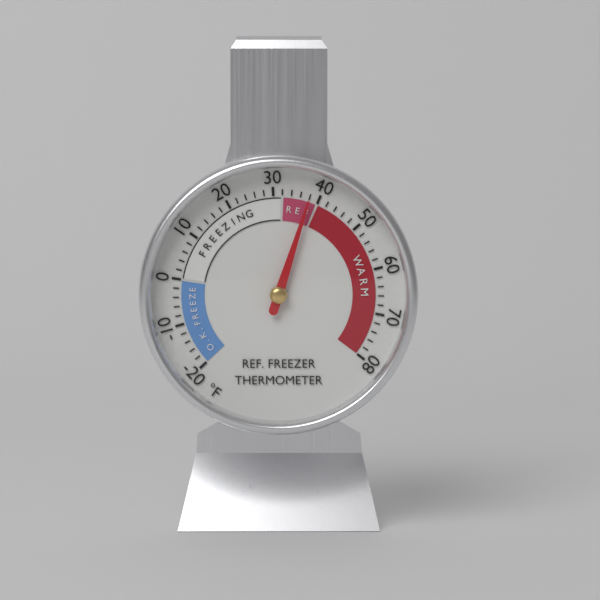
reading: 38 °F
